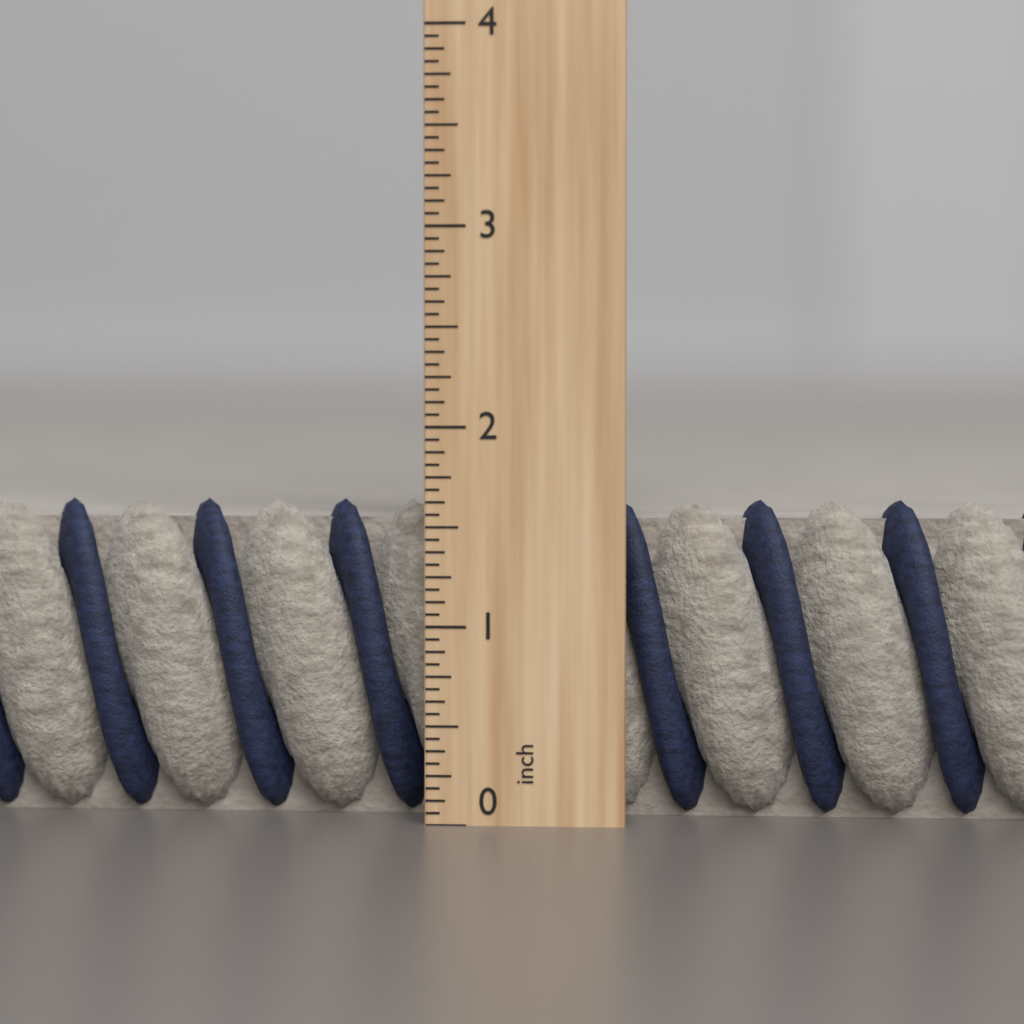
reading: 1.6250 inch
